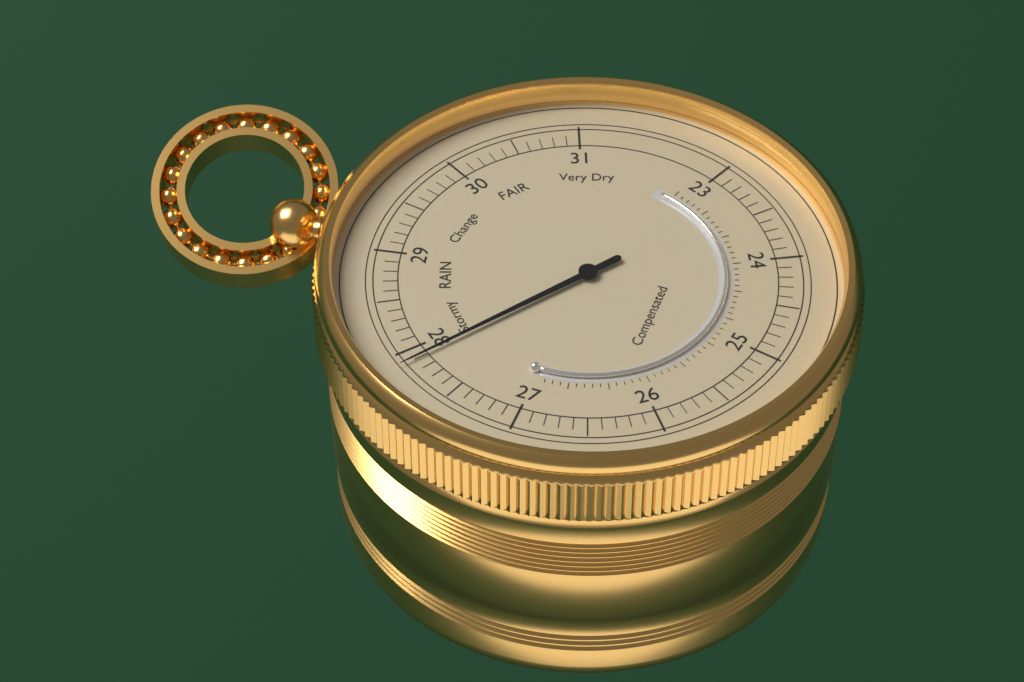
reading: 27.9 (no unit)
